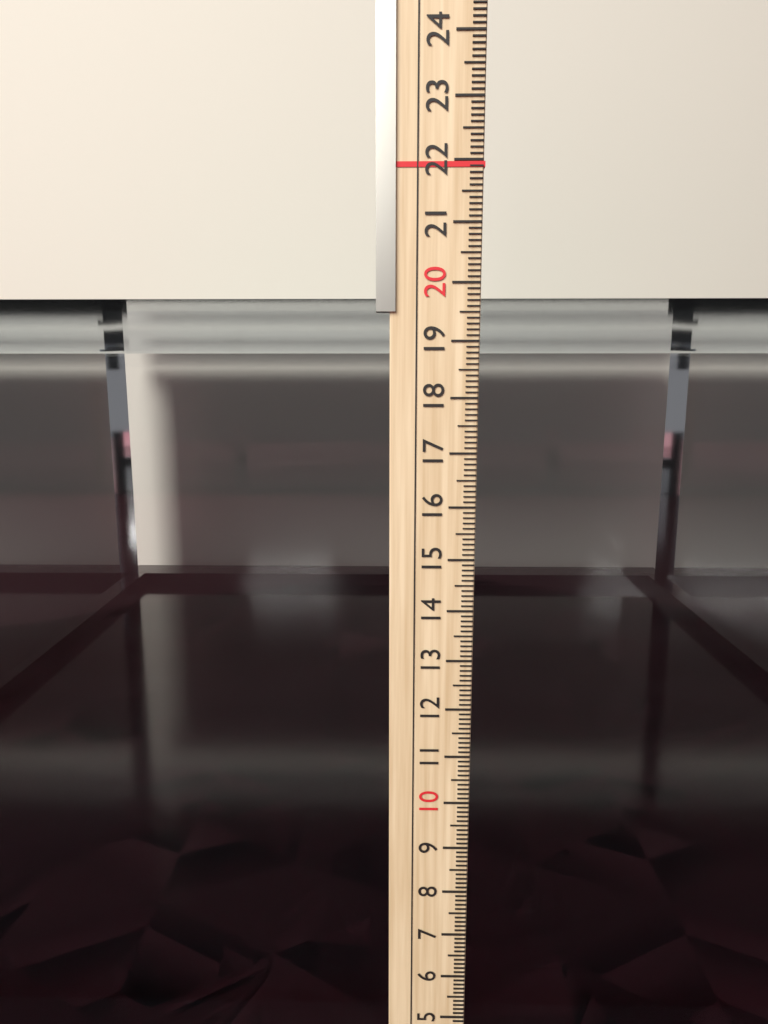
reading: 19.8 cm
